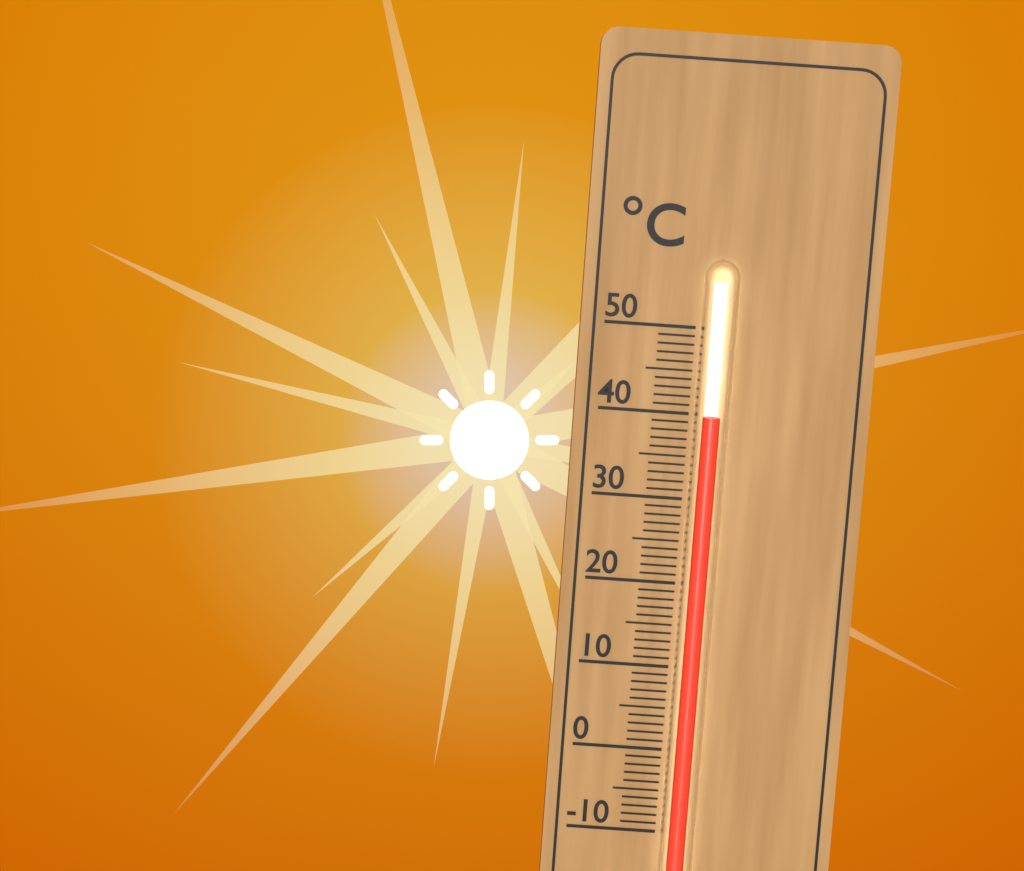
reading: 40 °C
